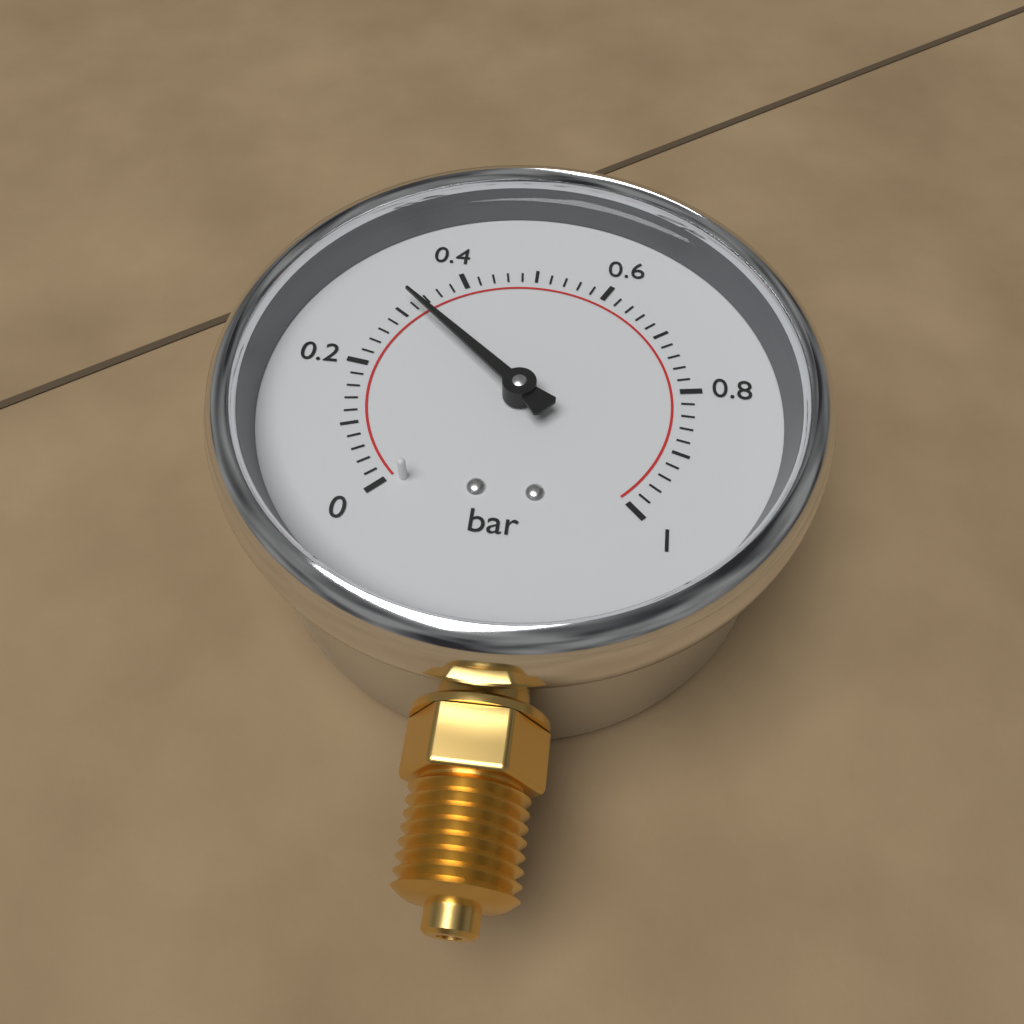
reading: 0.32 bar
